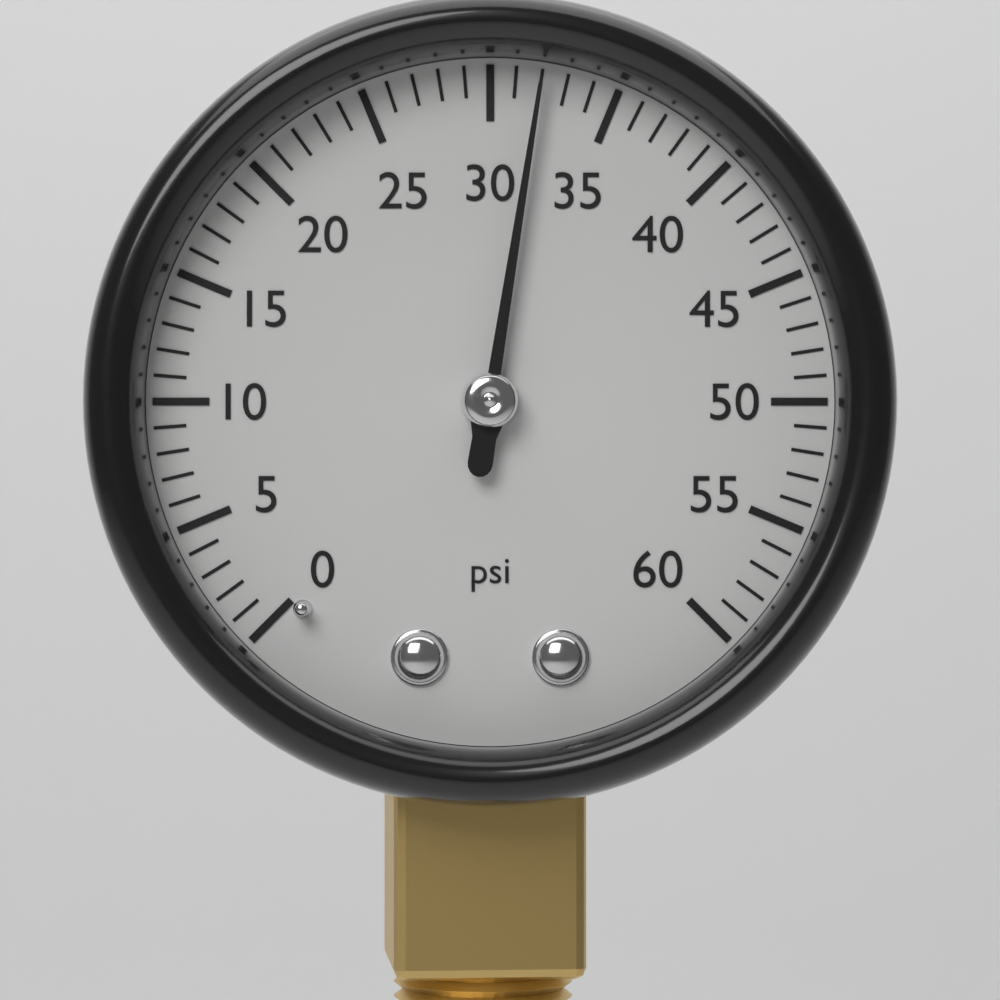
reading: 32 psi
